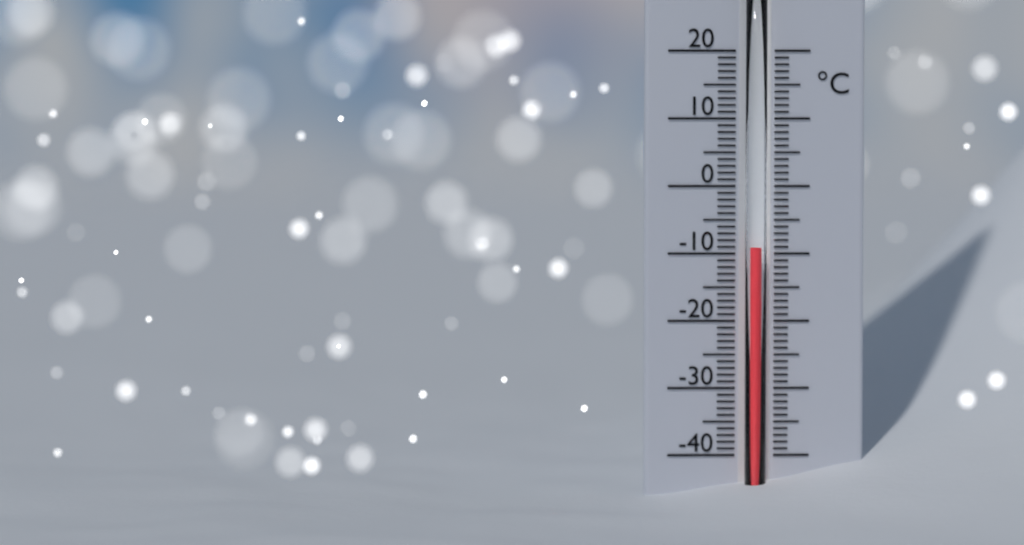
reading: -9 °C
